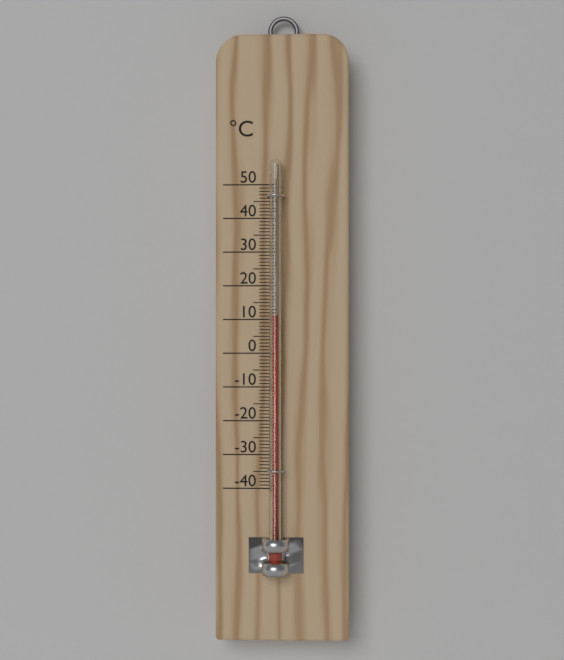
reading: 11 °C
